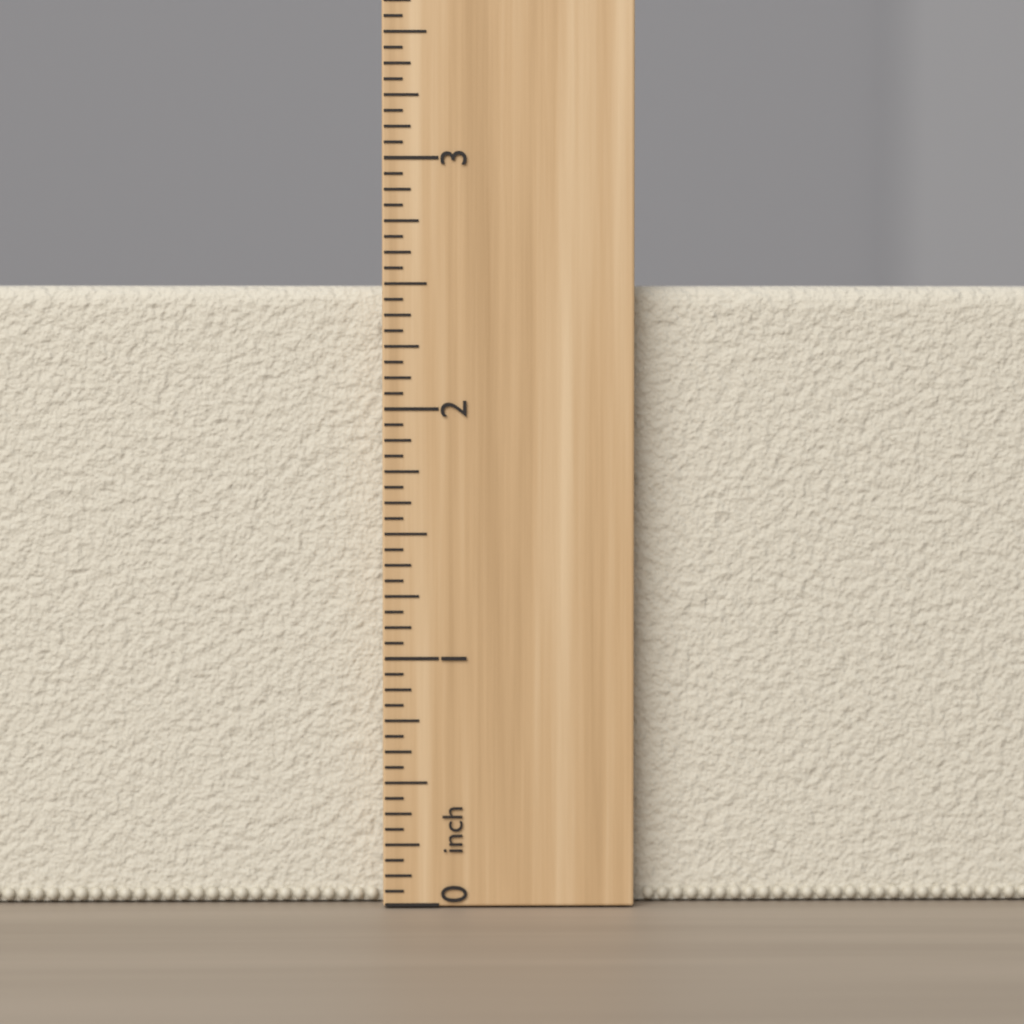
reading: 2.5000 inch
